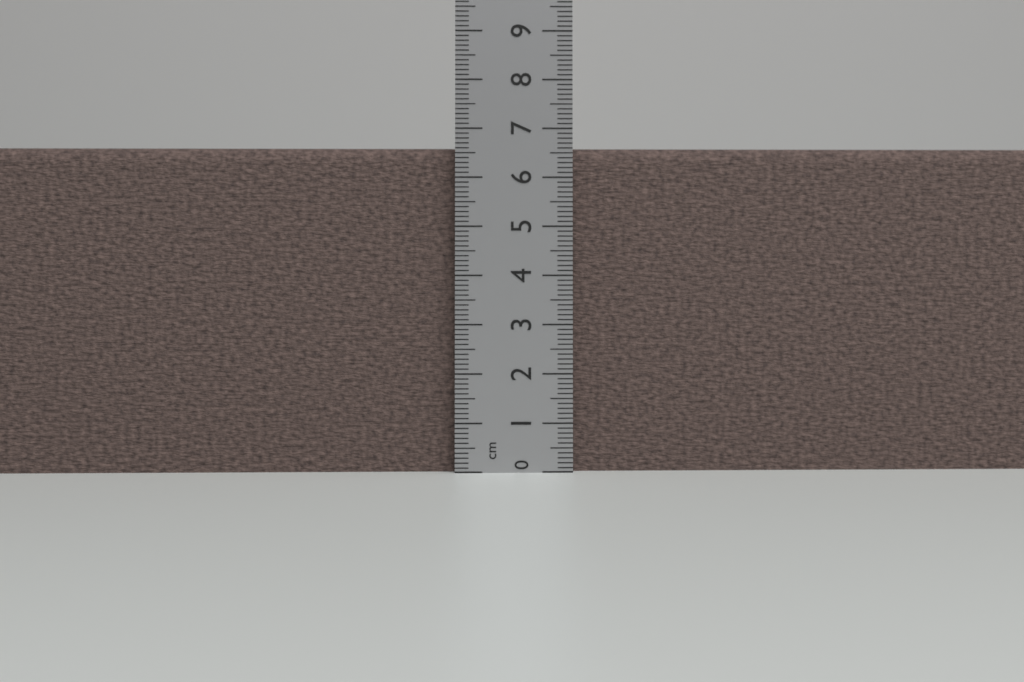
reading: 6.6 cm
